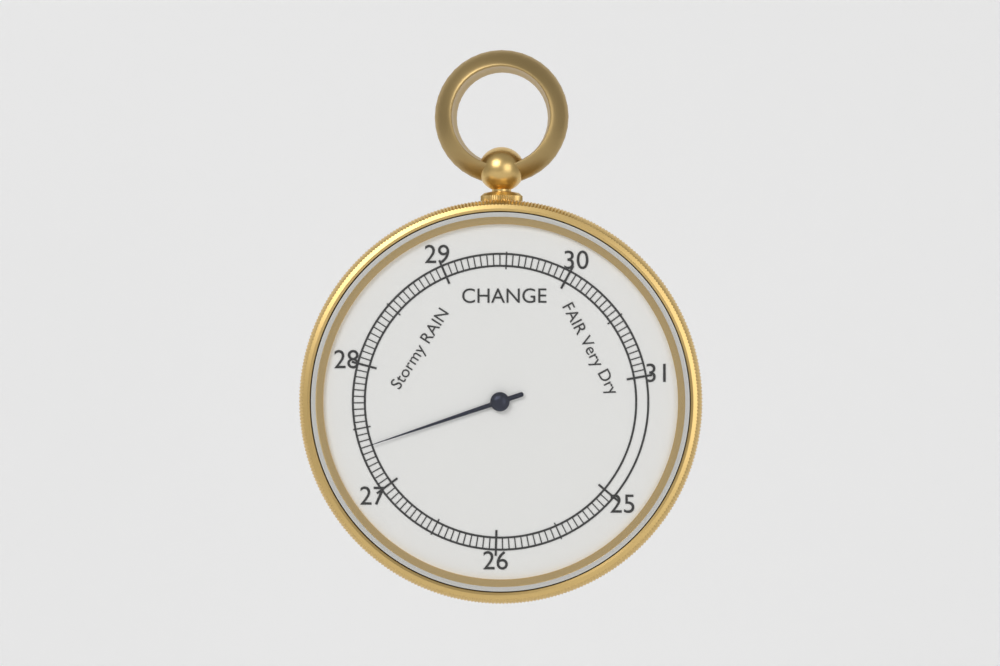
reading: 27.35 inHg
